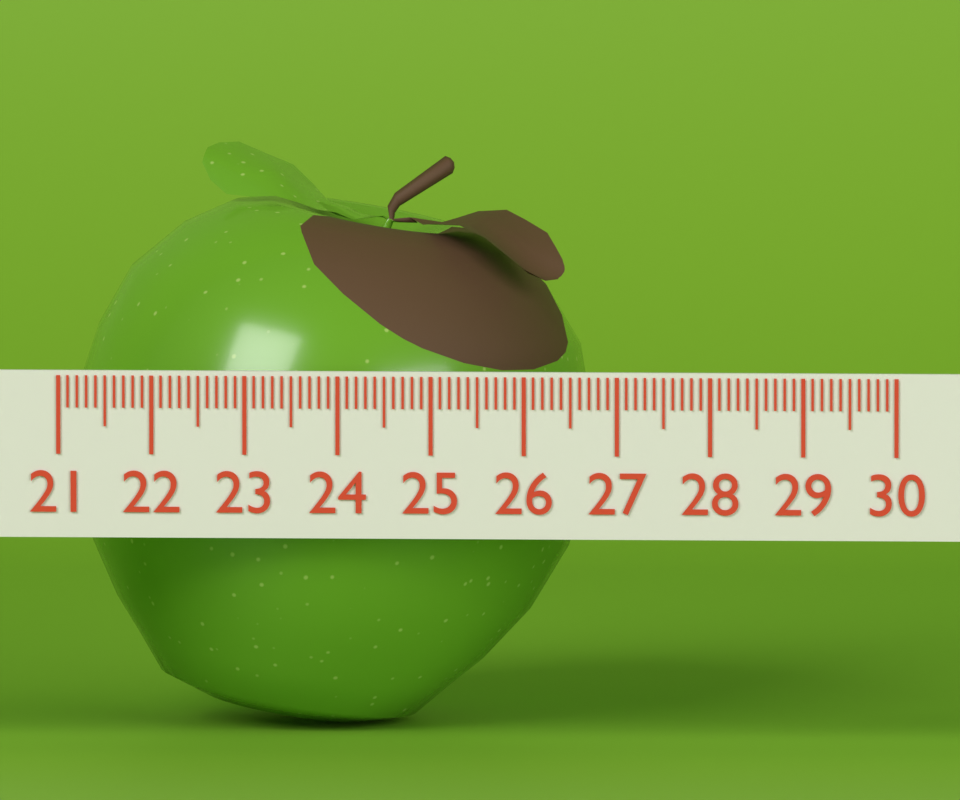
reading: 26.6 (no unit)
